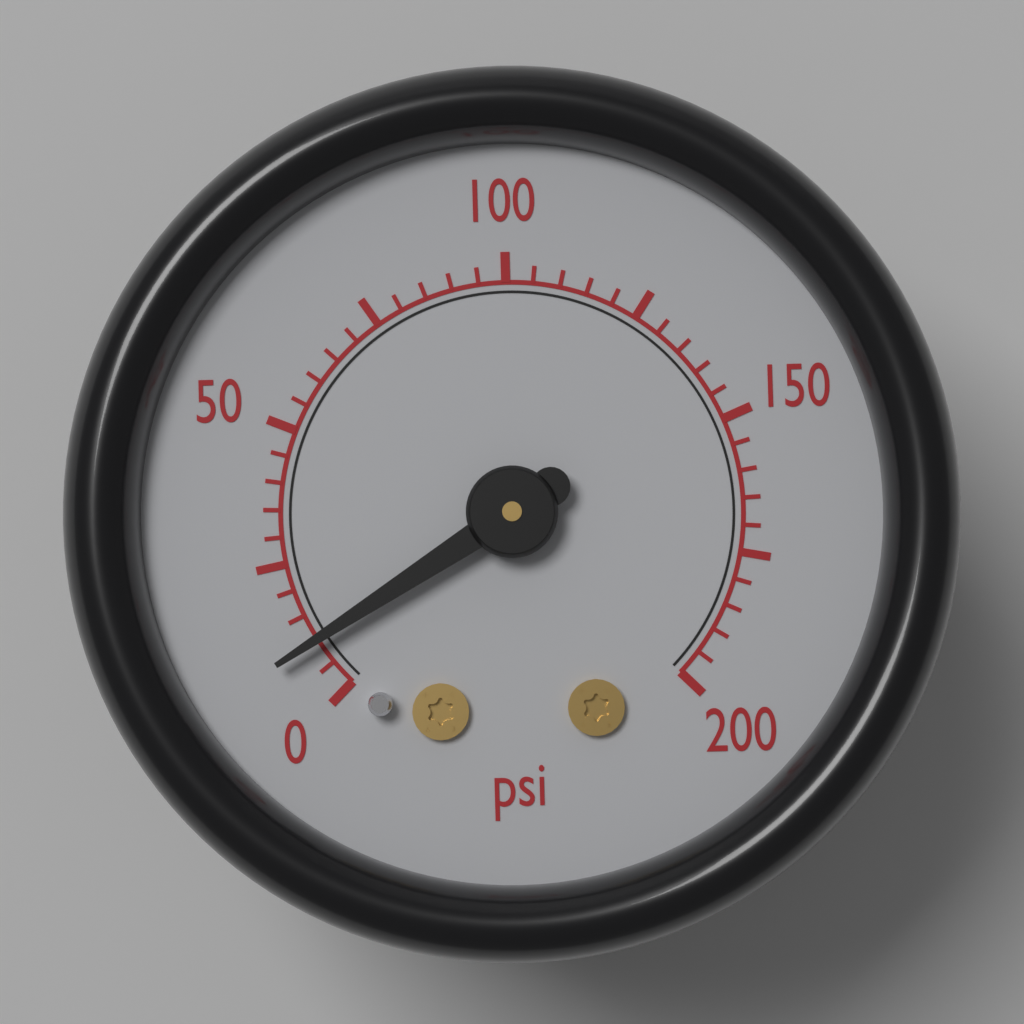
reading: 10 psi
